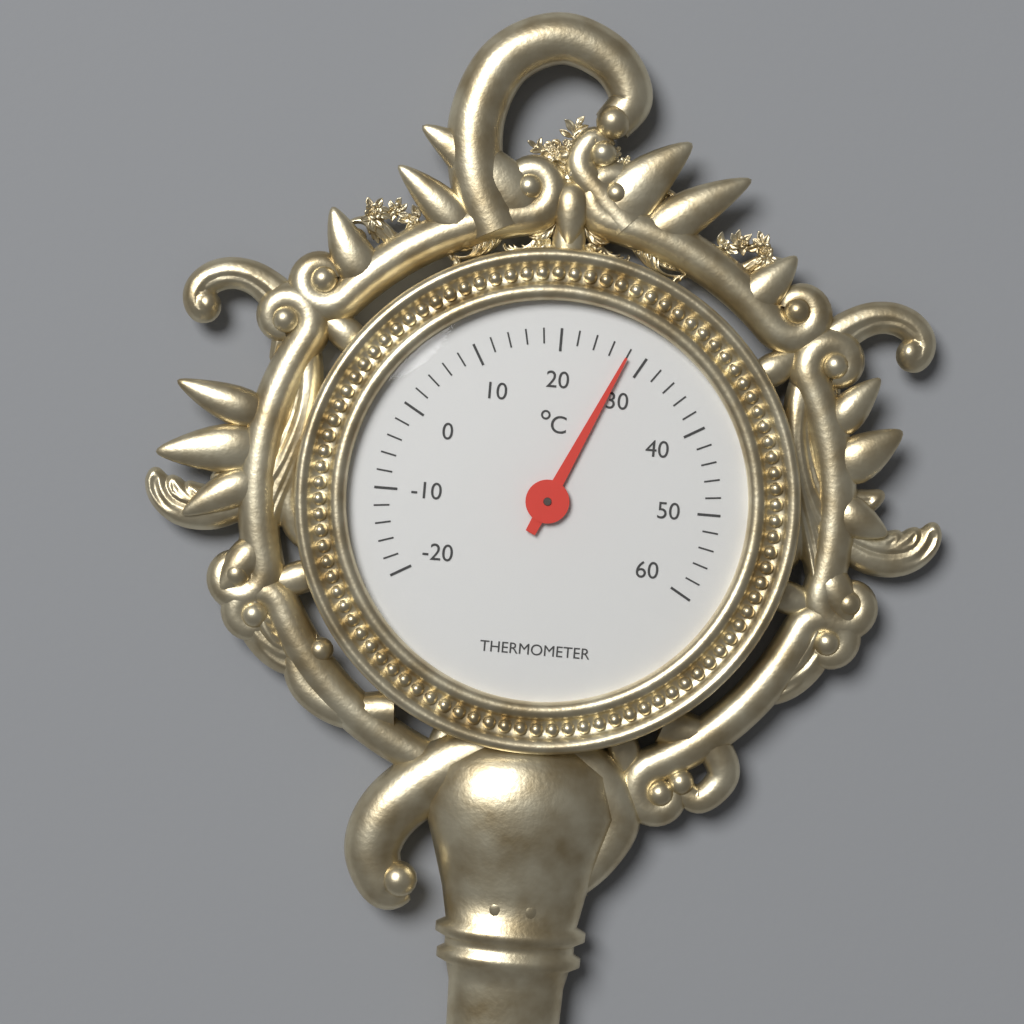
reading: 28 °C
